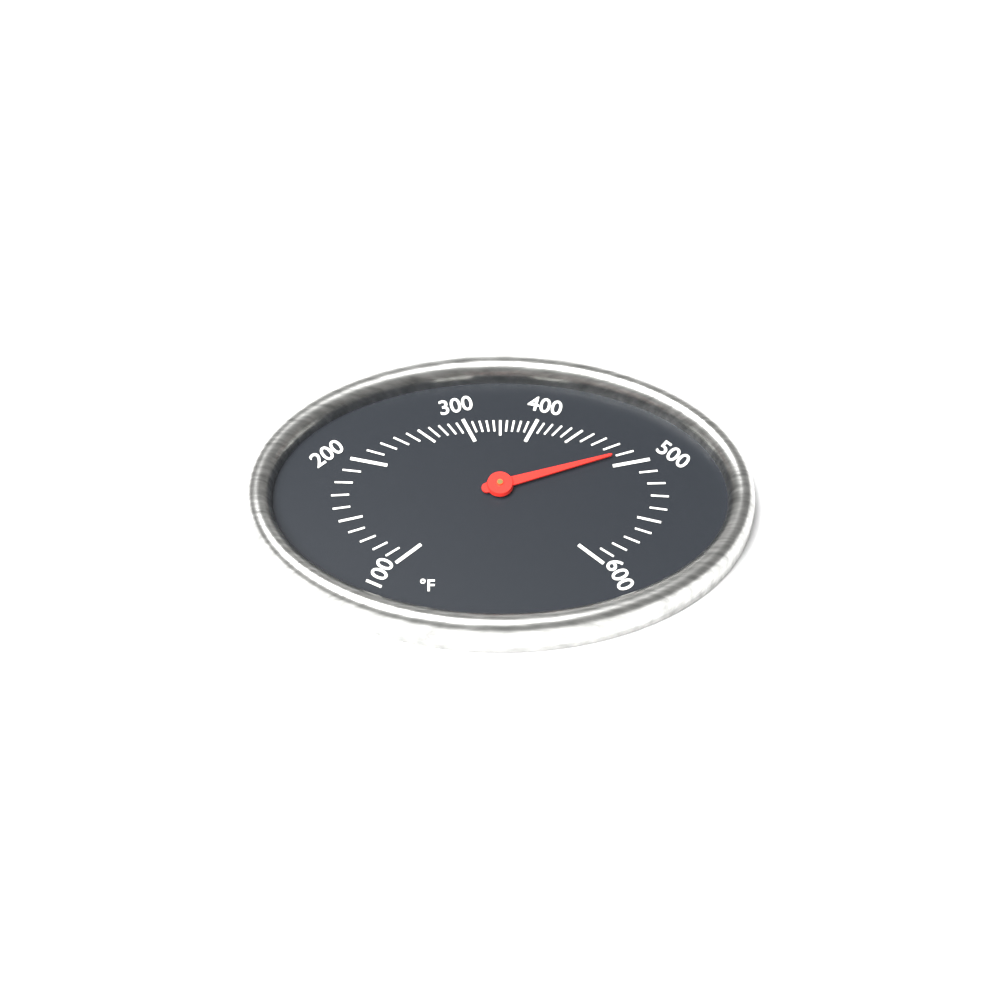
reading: 490 °F
